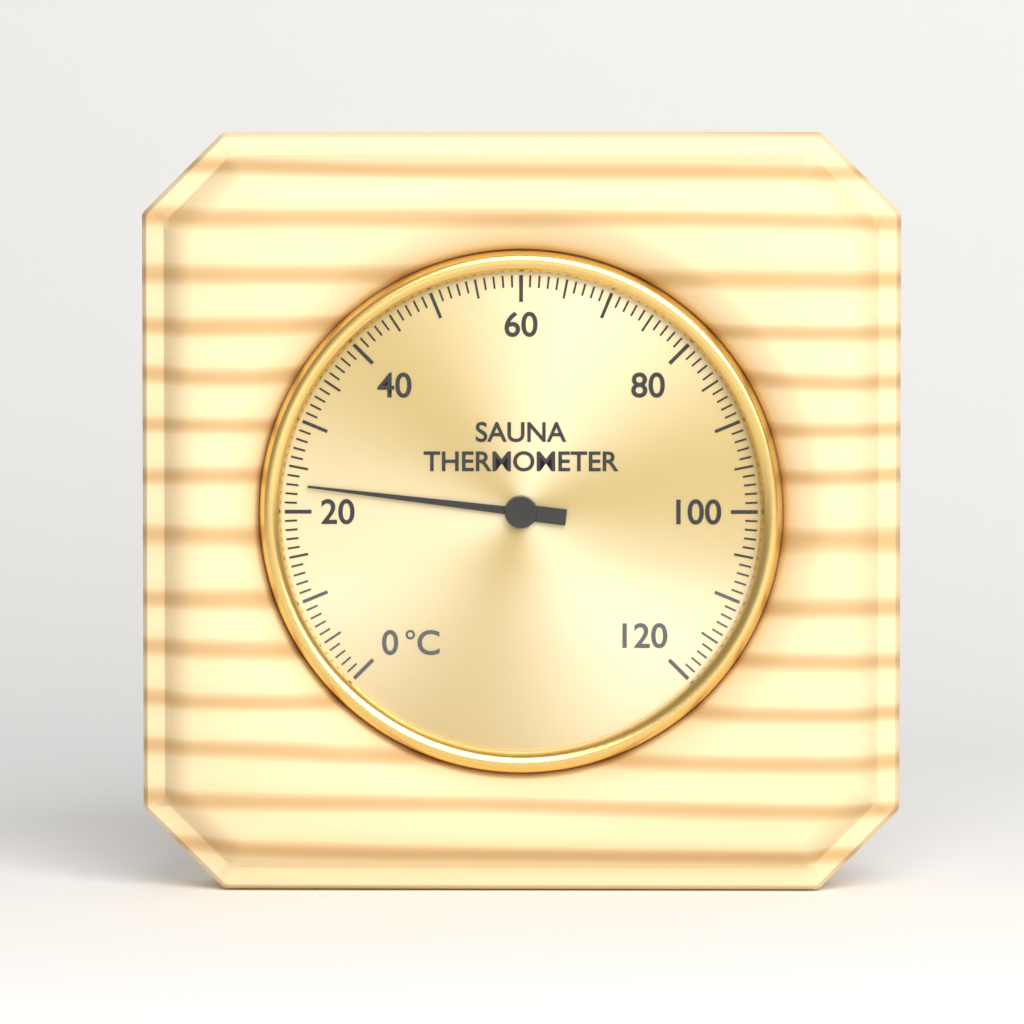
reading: 23 °C
